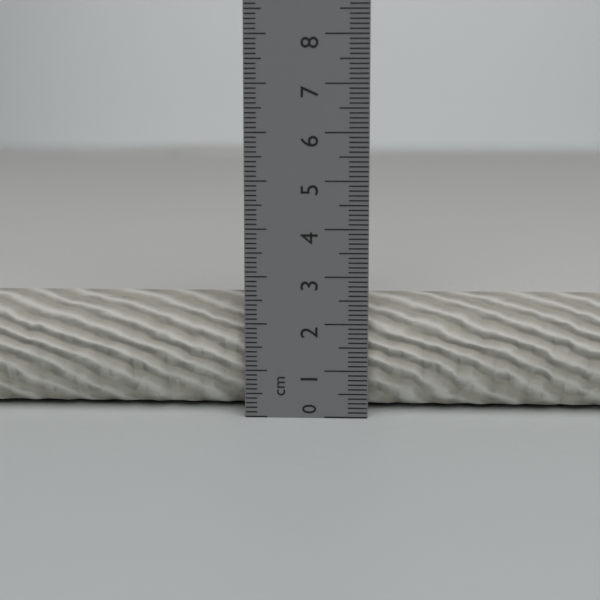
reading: 2.5 cm
